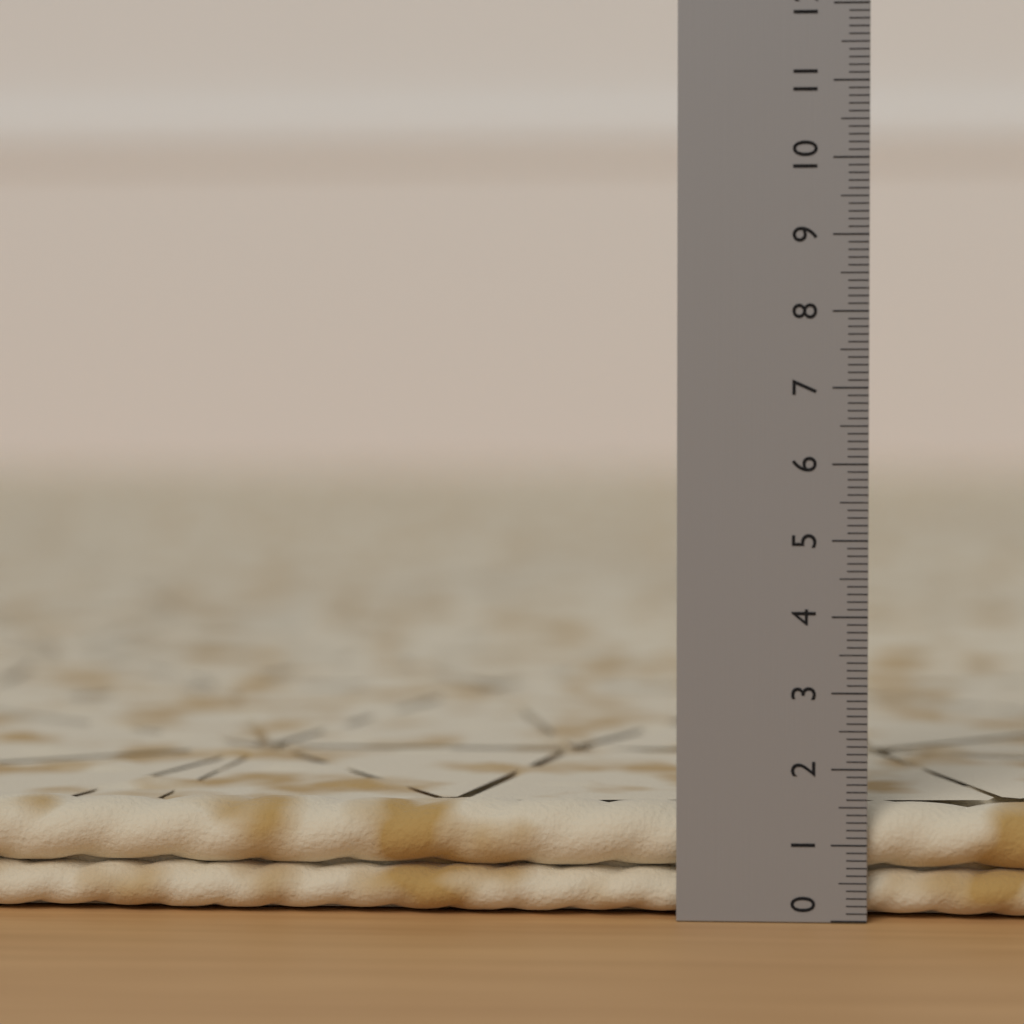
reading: 1.5 (no unit)
